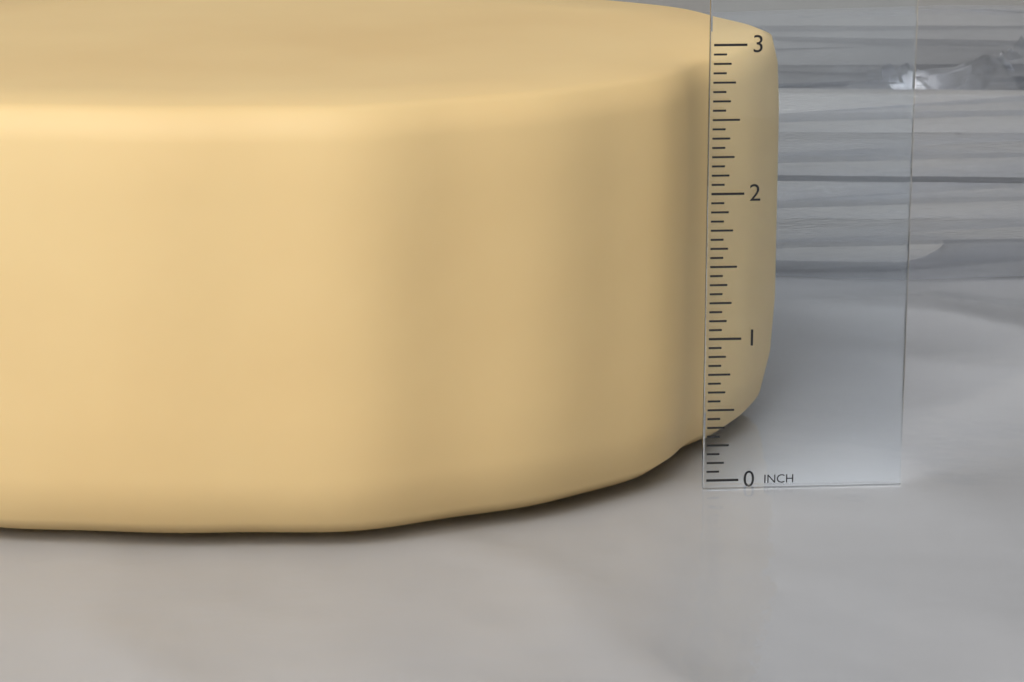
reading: 2.8125 in
